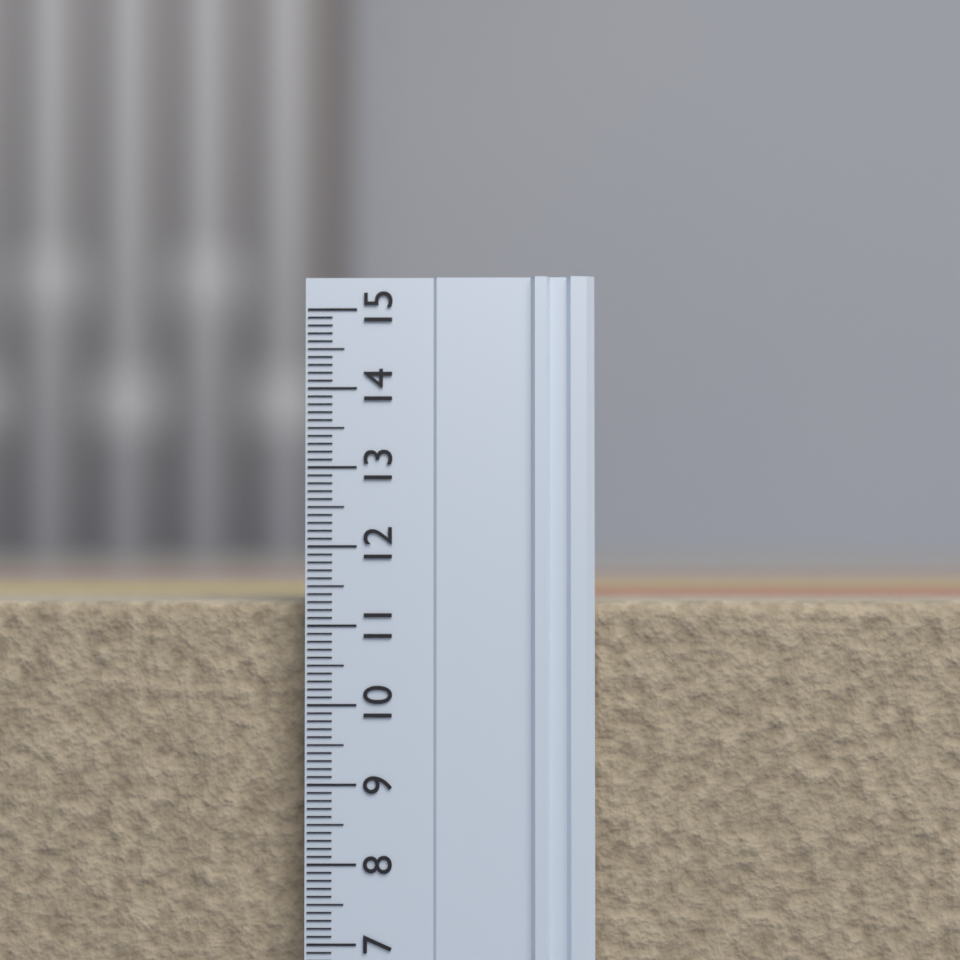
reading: 11.3 (no unit)
